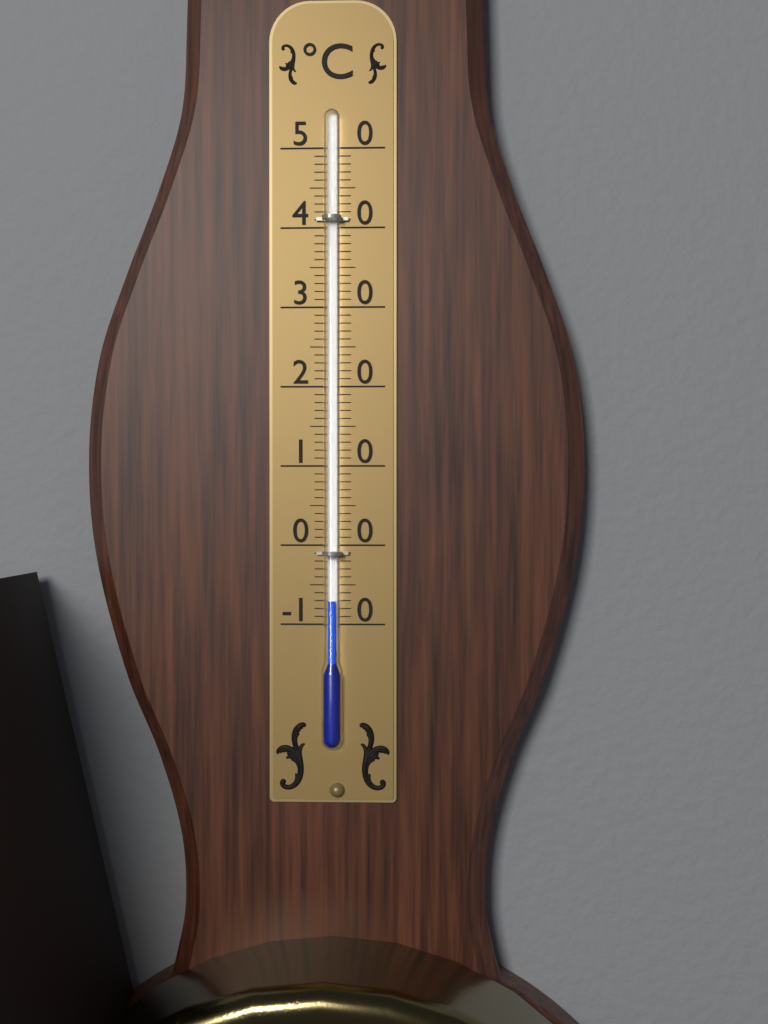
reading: -7 °C
